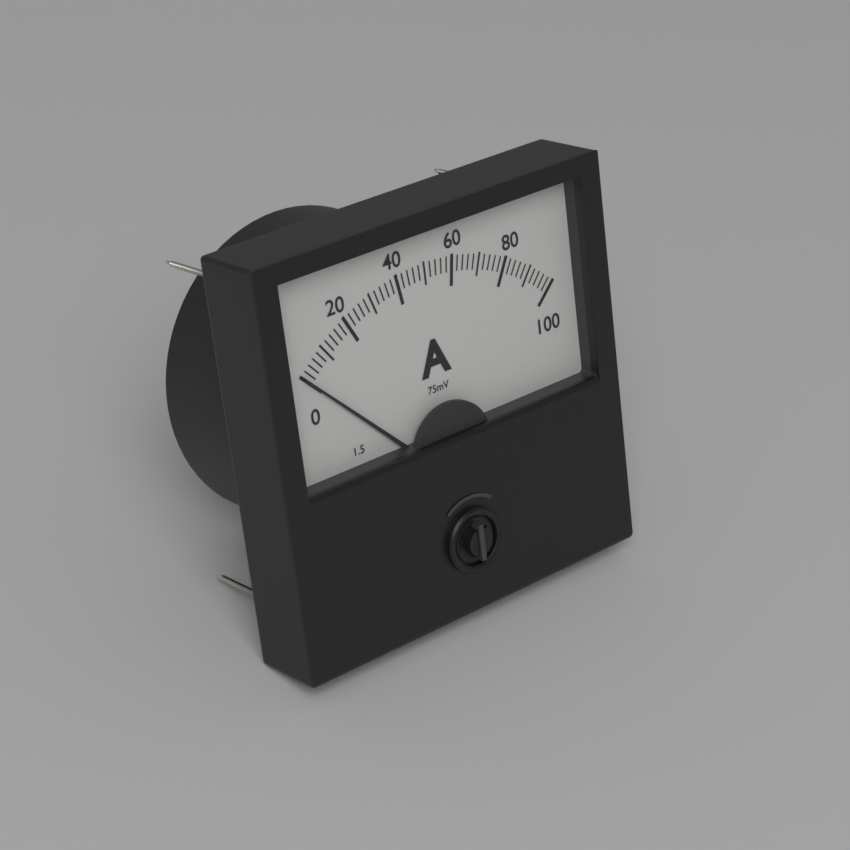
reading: 0 A
